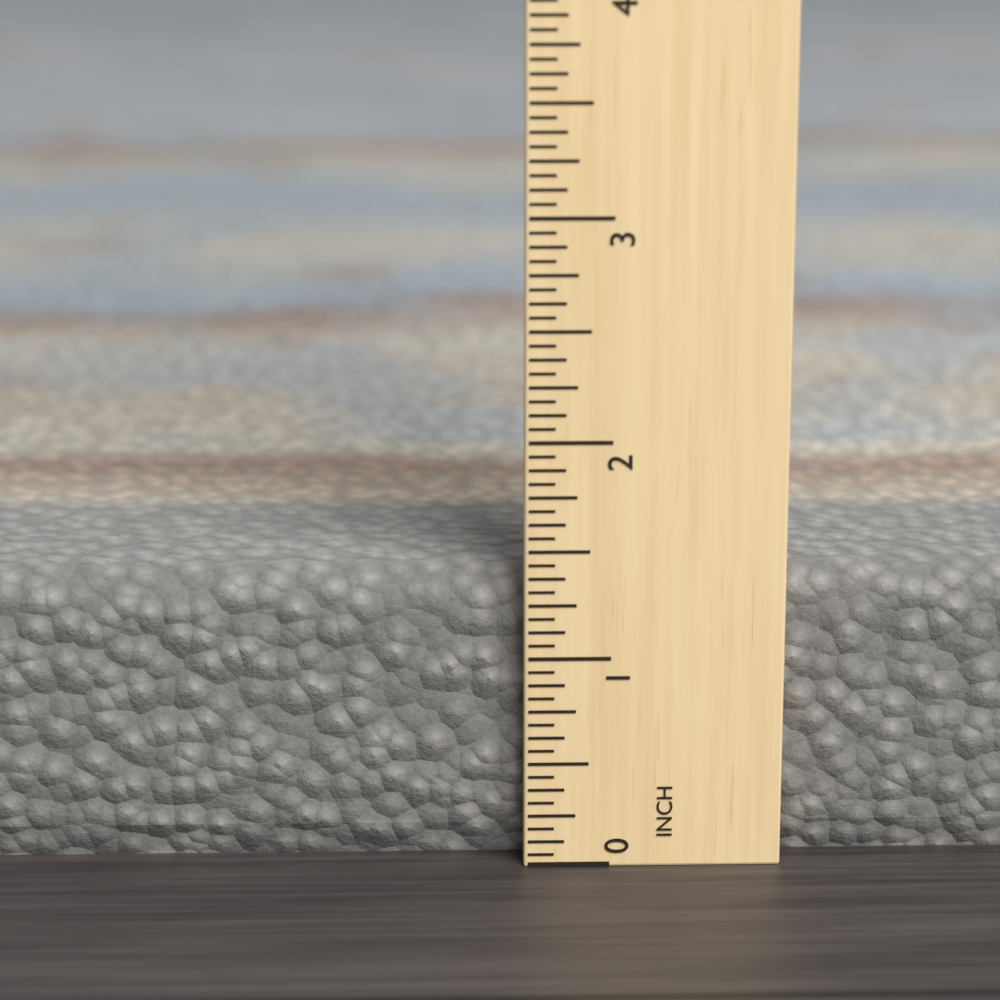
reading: 1.3750 in
